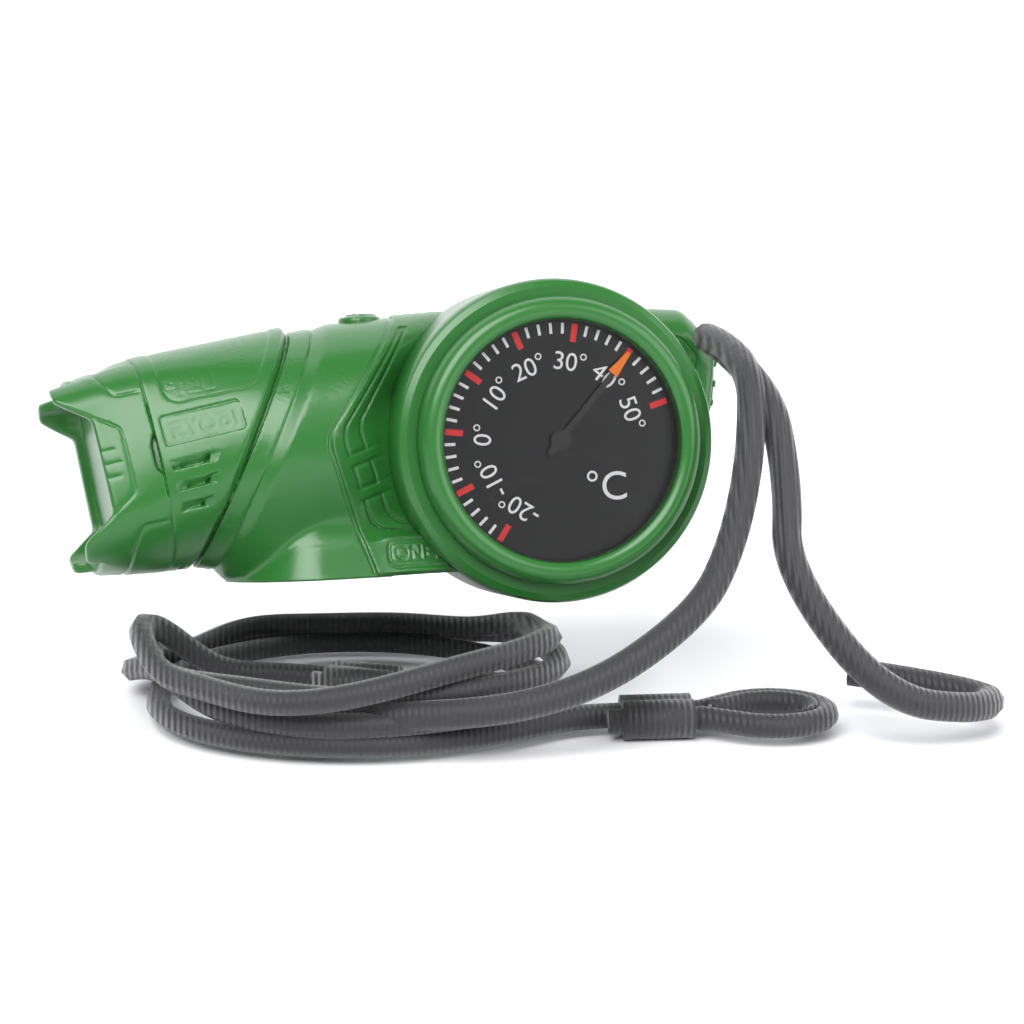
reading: 40 °C
